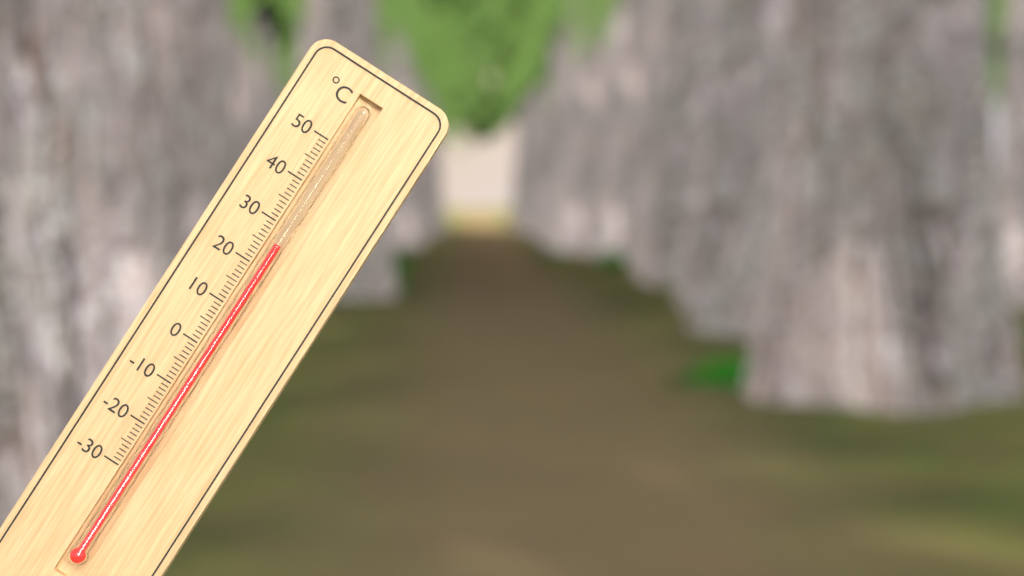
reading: 26 °C
